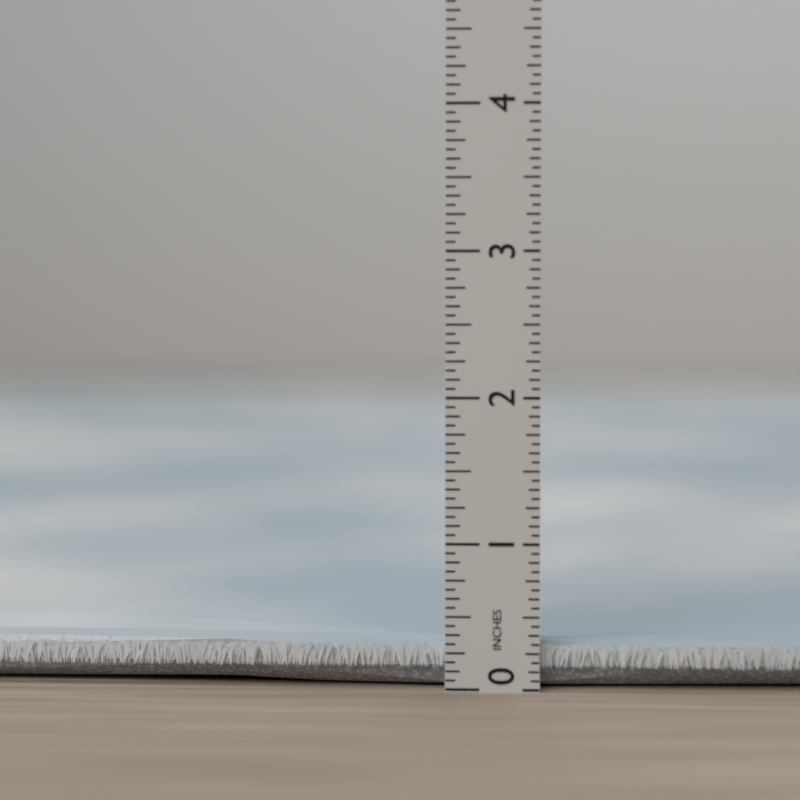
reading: 0.3125 in
